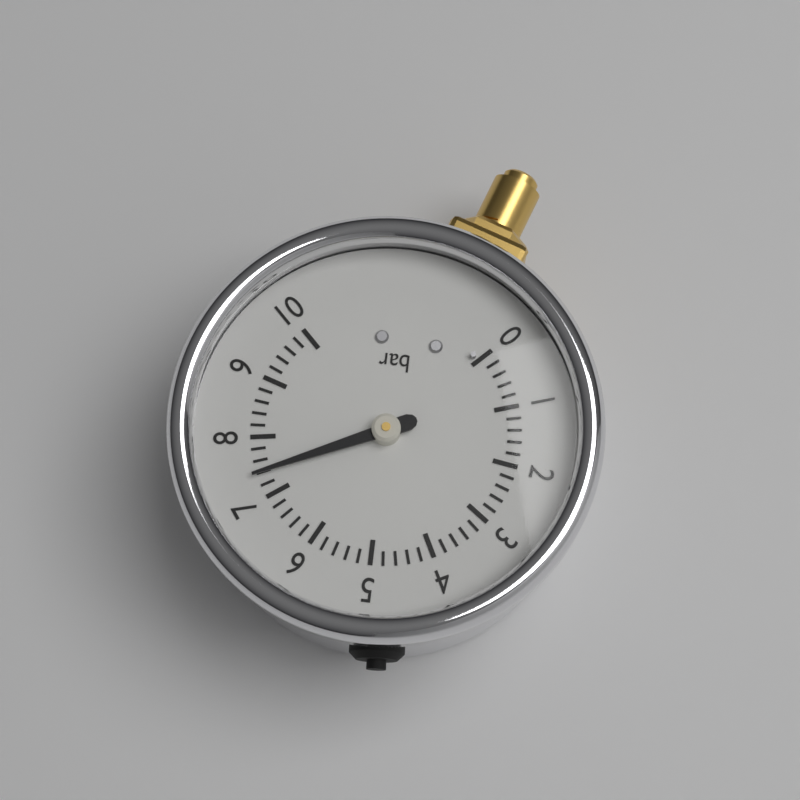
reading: 7.4 bar
